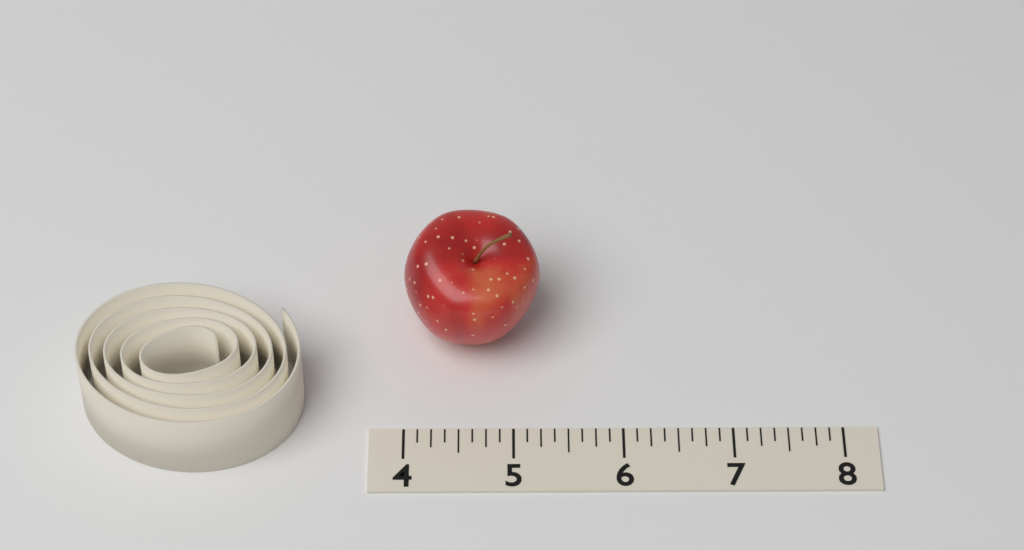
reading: 5.250 (no unit)
